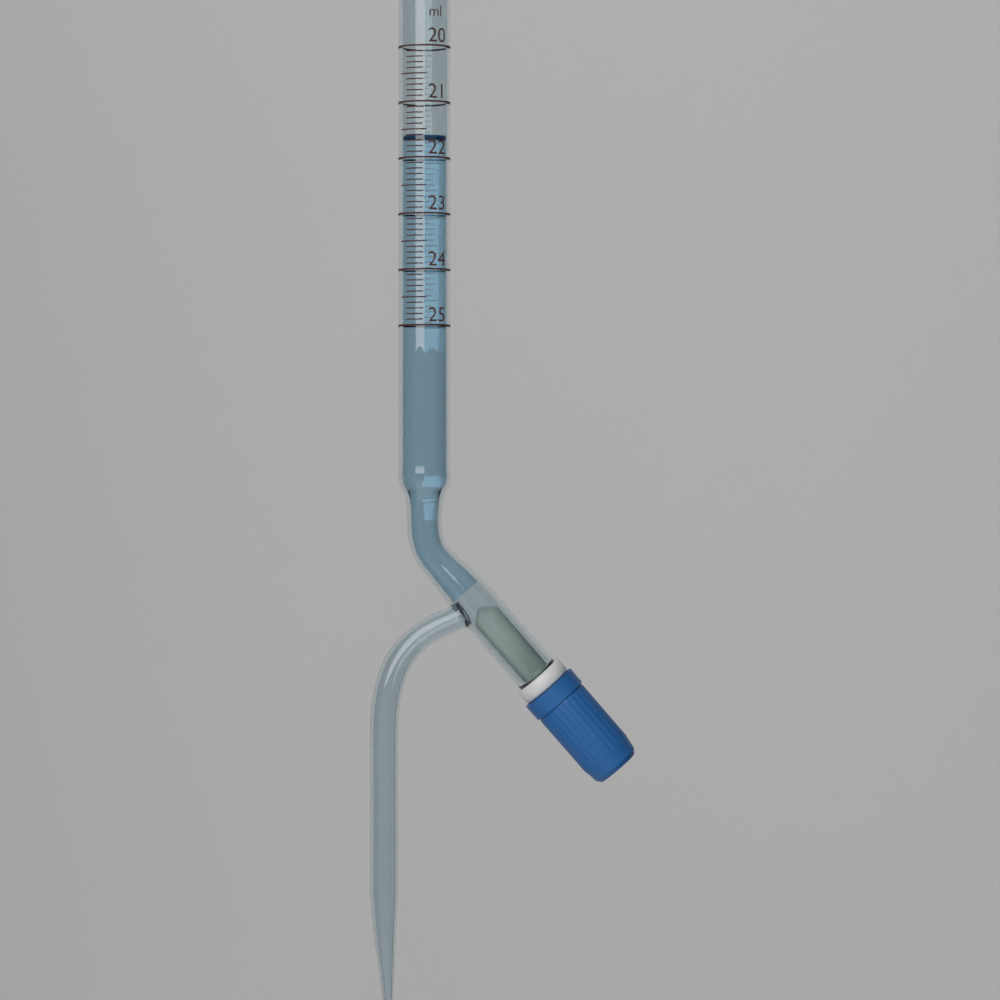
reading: 21.6 ml
